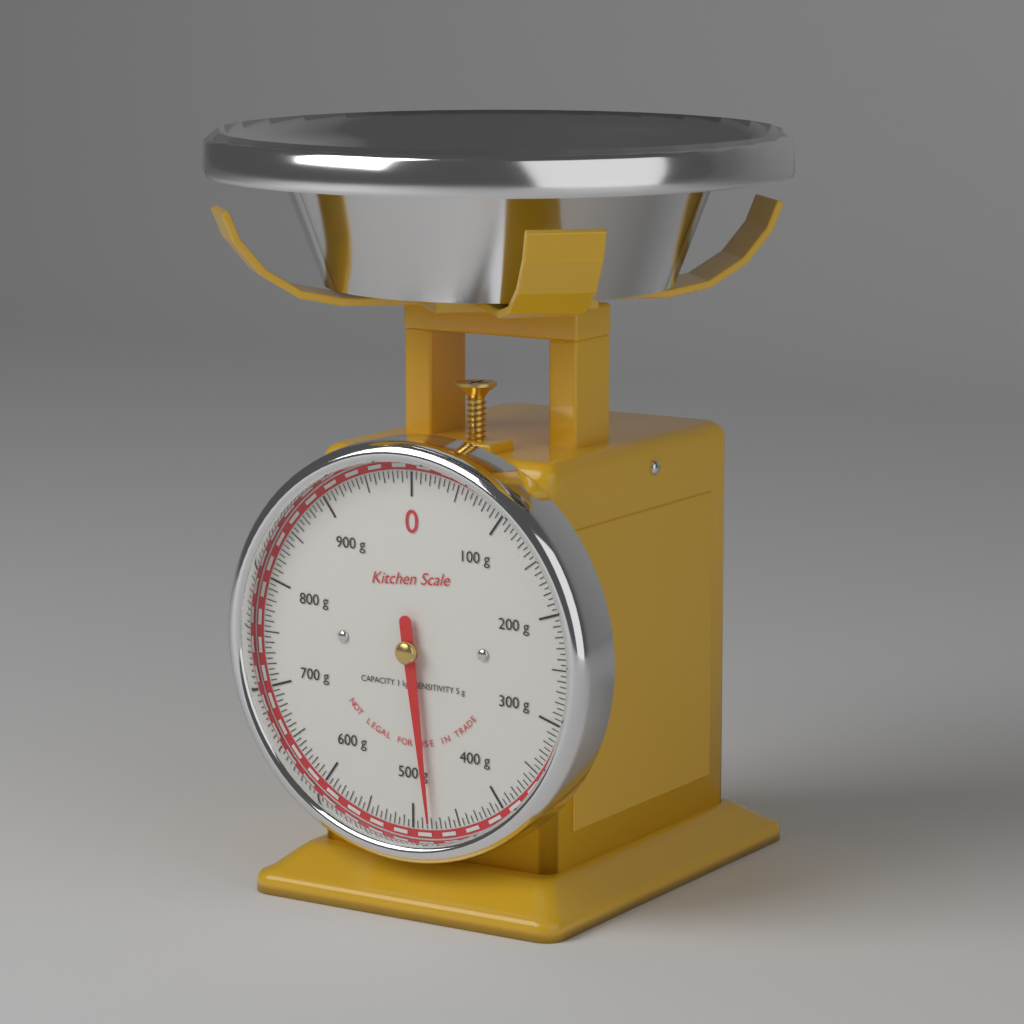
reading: 480 g
